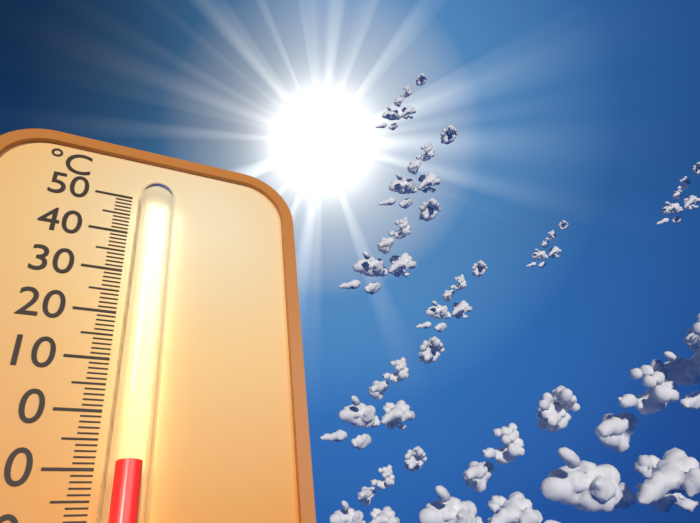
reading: -10 °C
